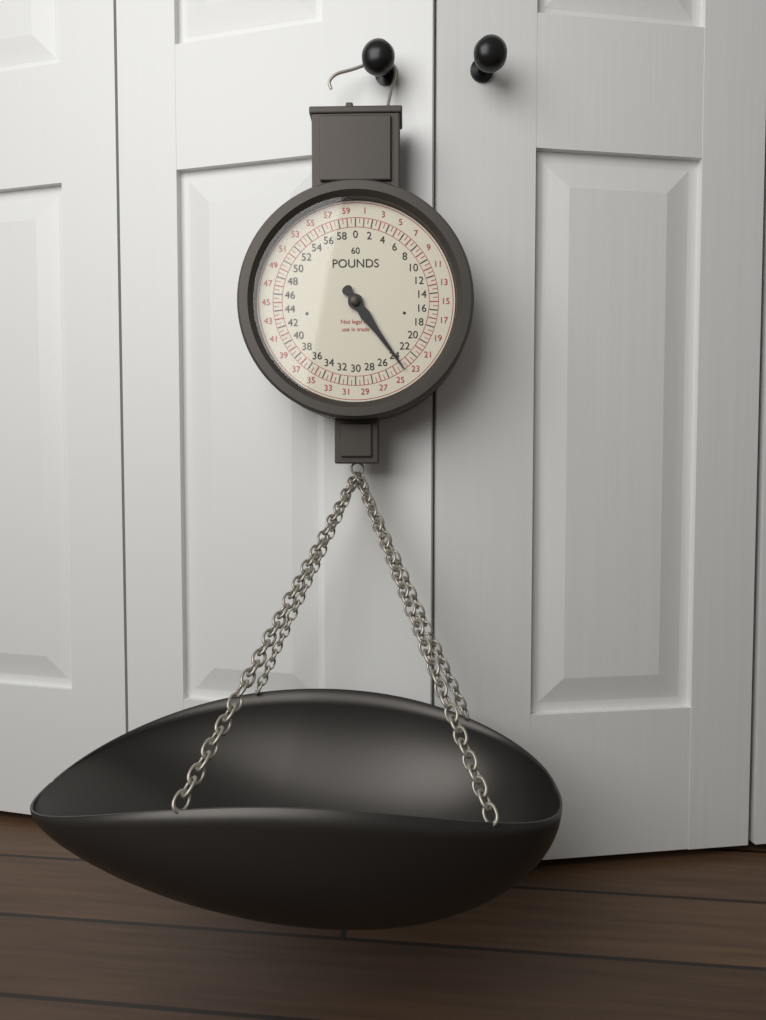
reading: 24.0 lb
